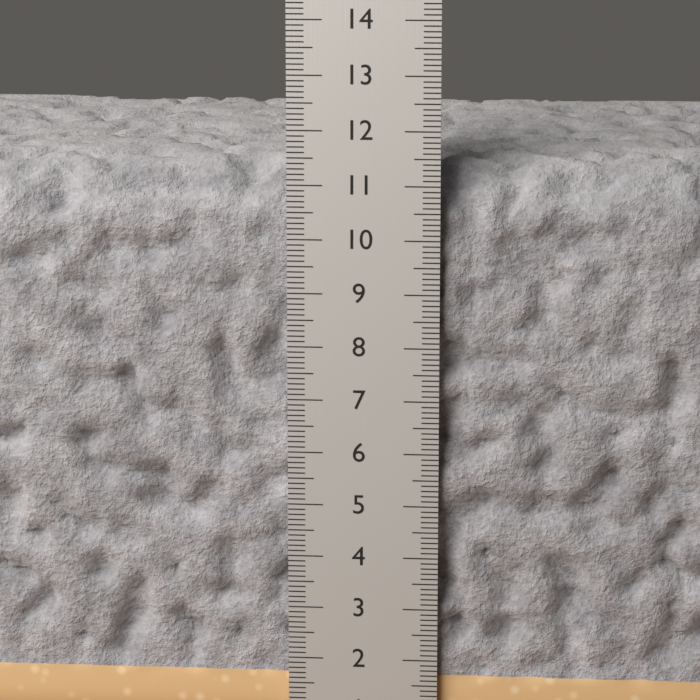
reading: 11.4 cm
